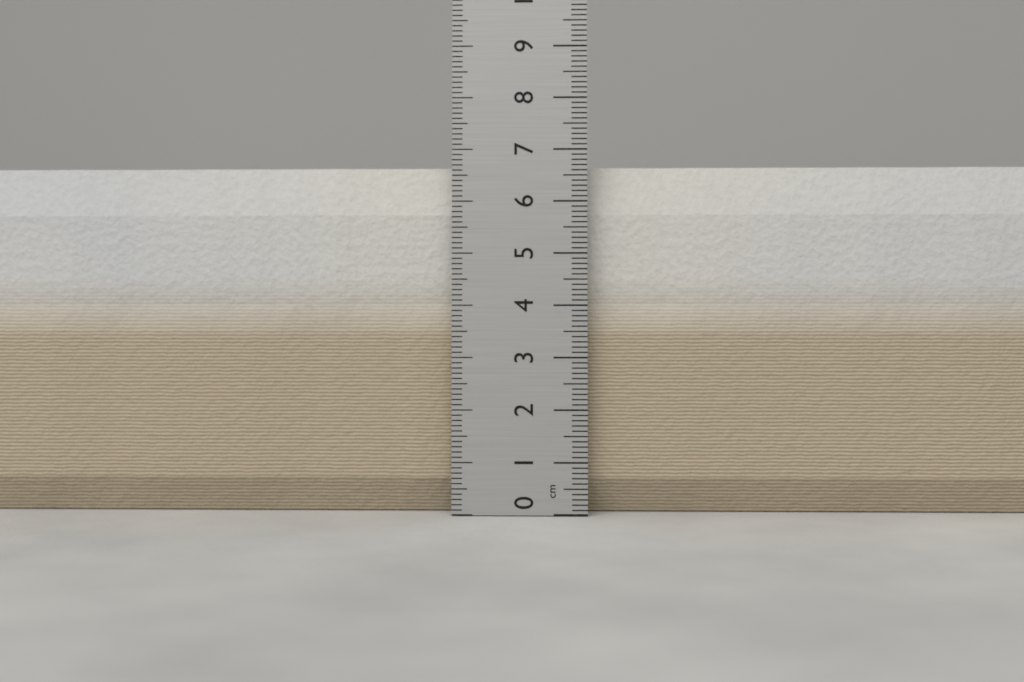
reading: 6.7 cm
